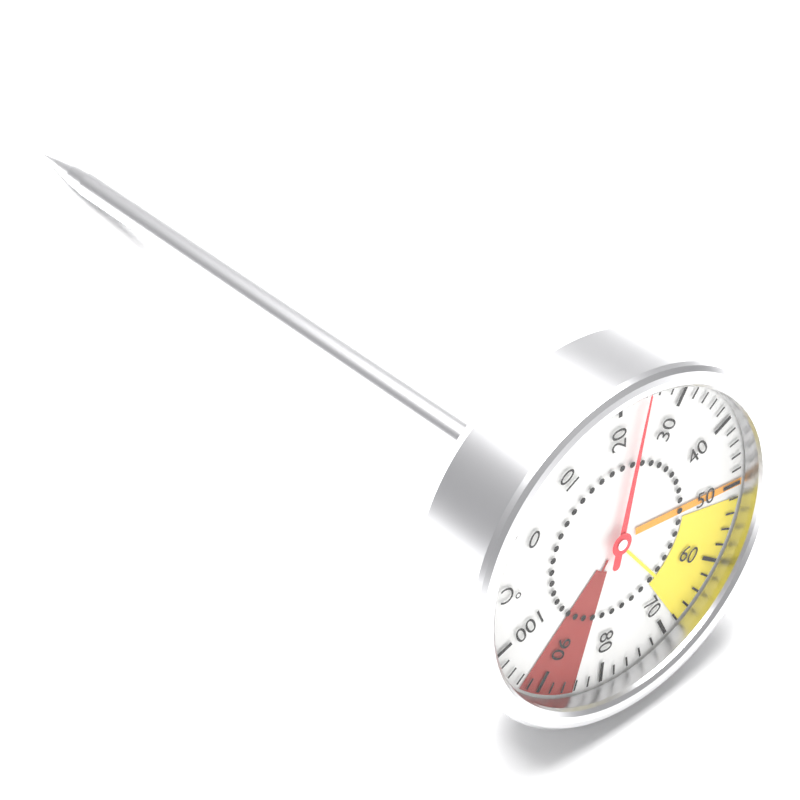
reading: 24 °C
